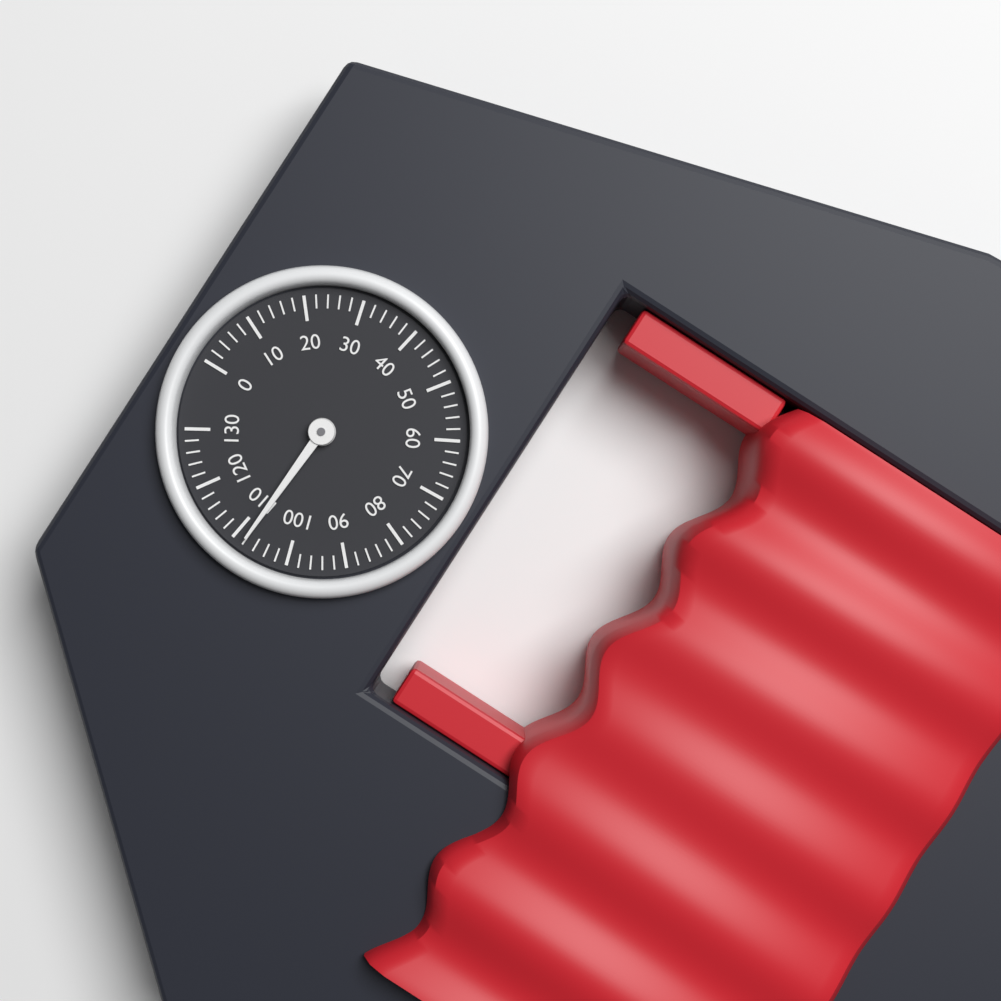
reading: 108 (no unit)
